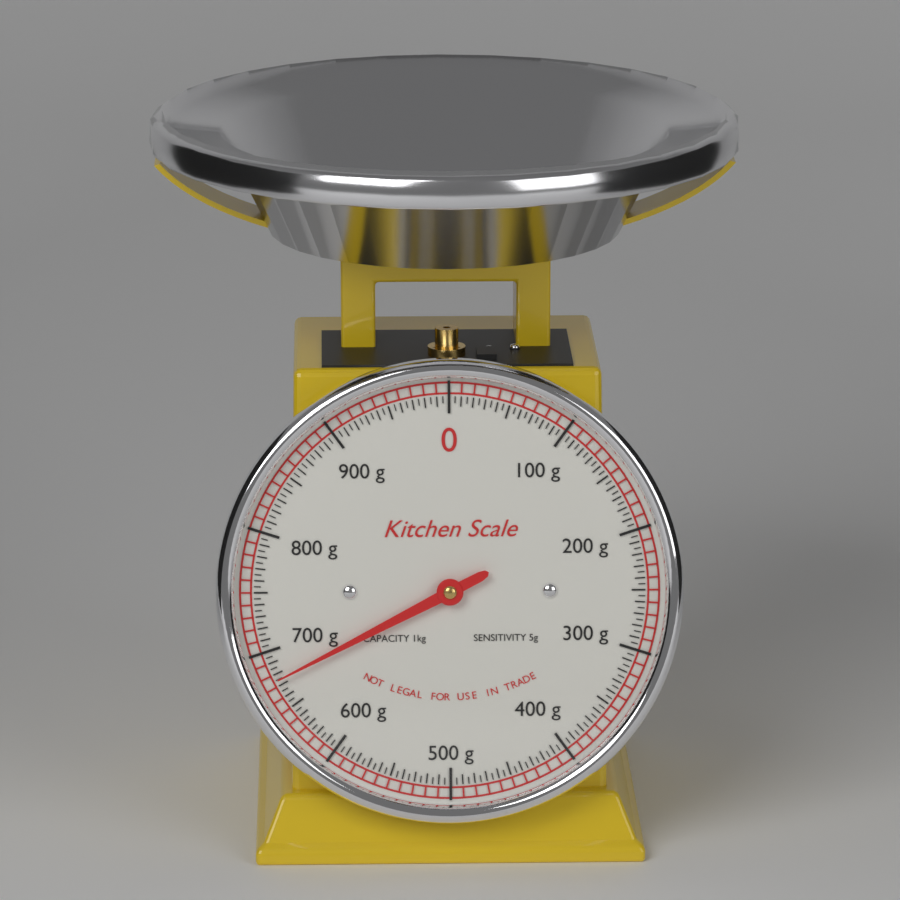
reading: 675 g
